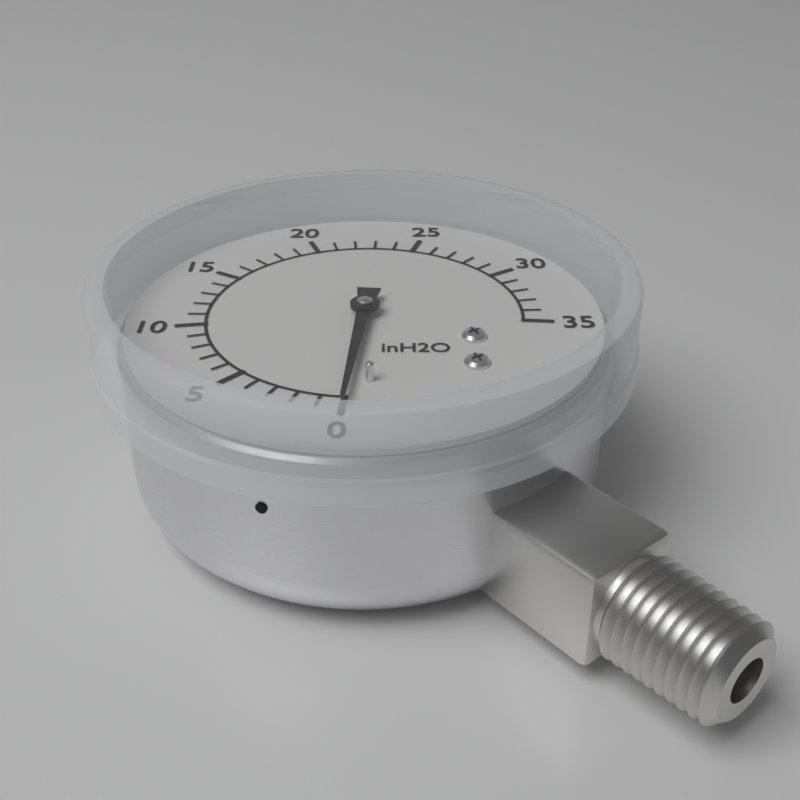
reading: 0 inH2O
